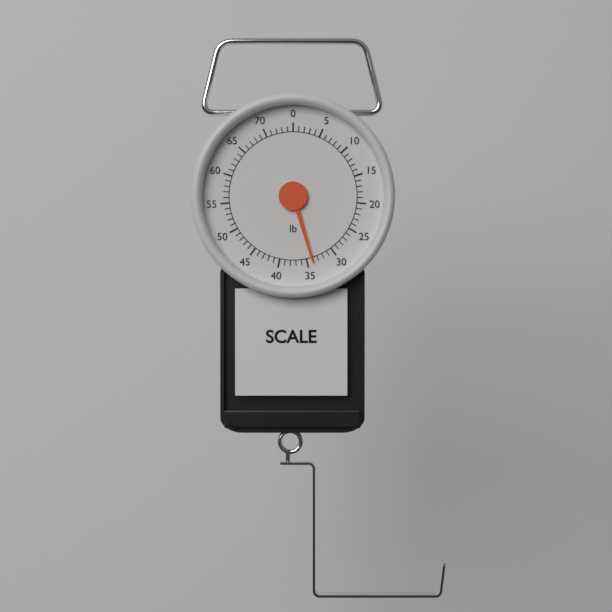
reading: 34 lb
